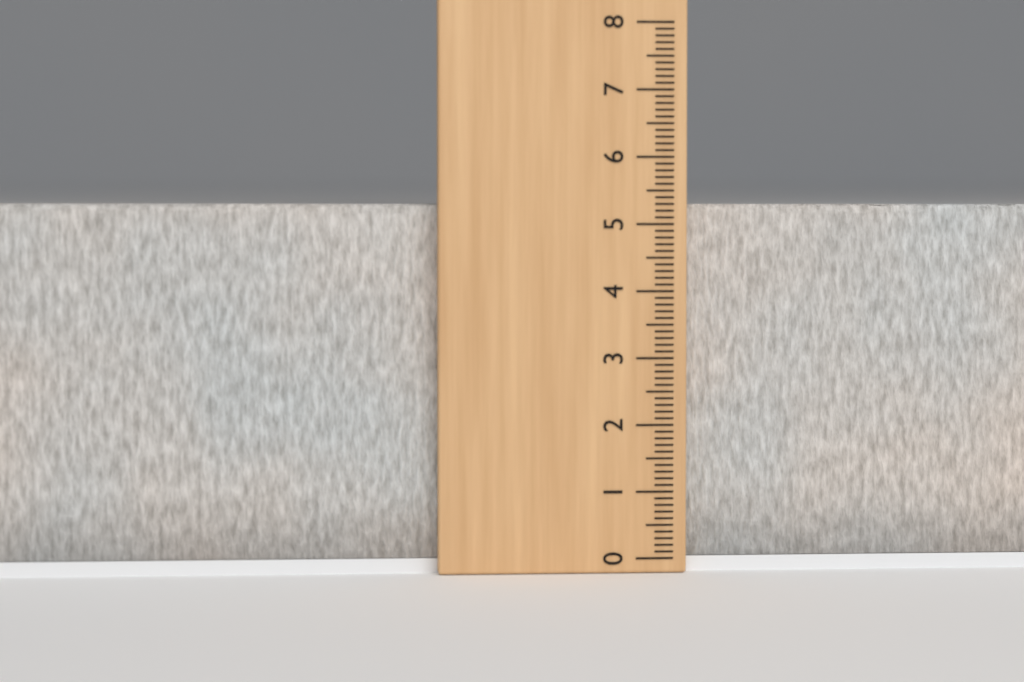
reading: 5.3 (no unit)
